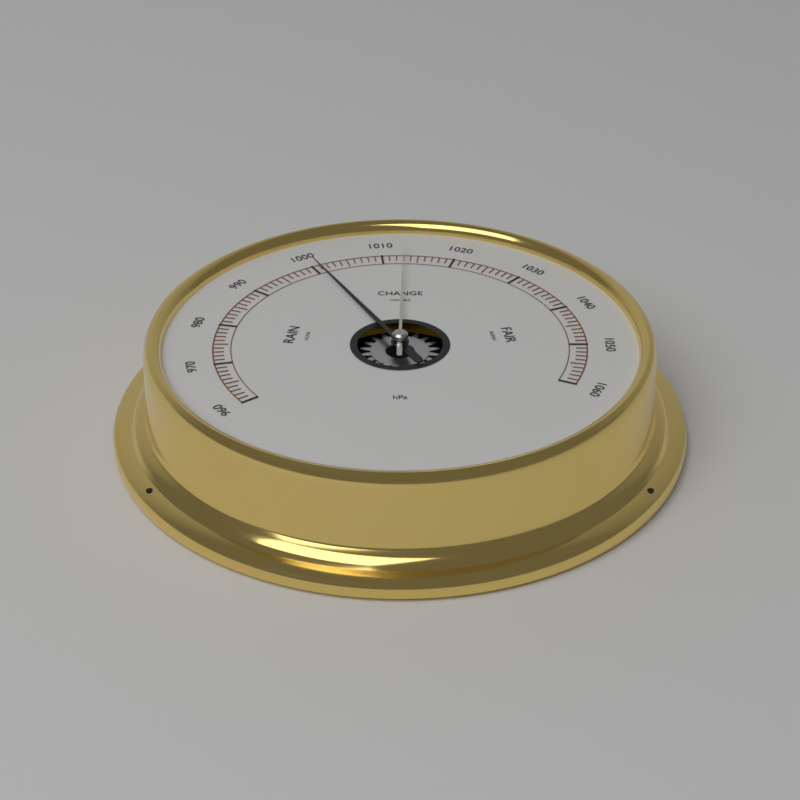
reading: 1001 hPa
